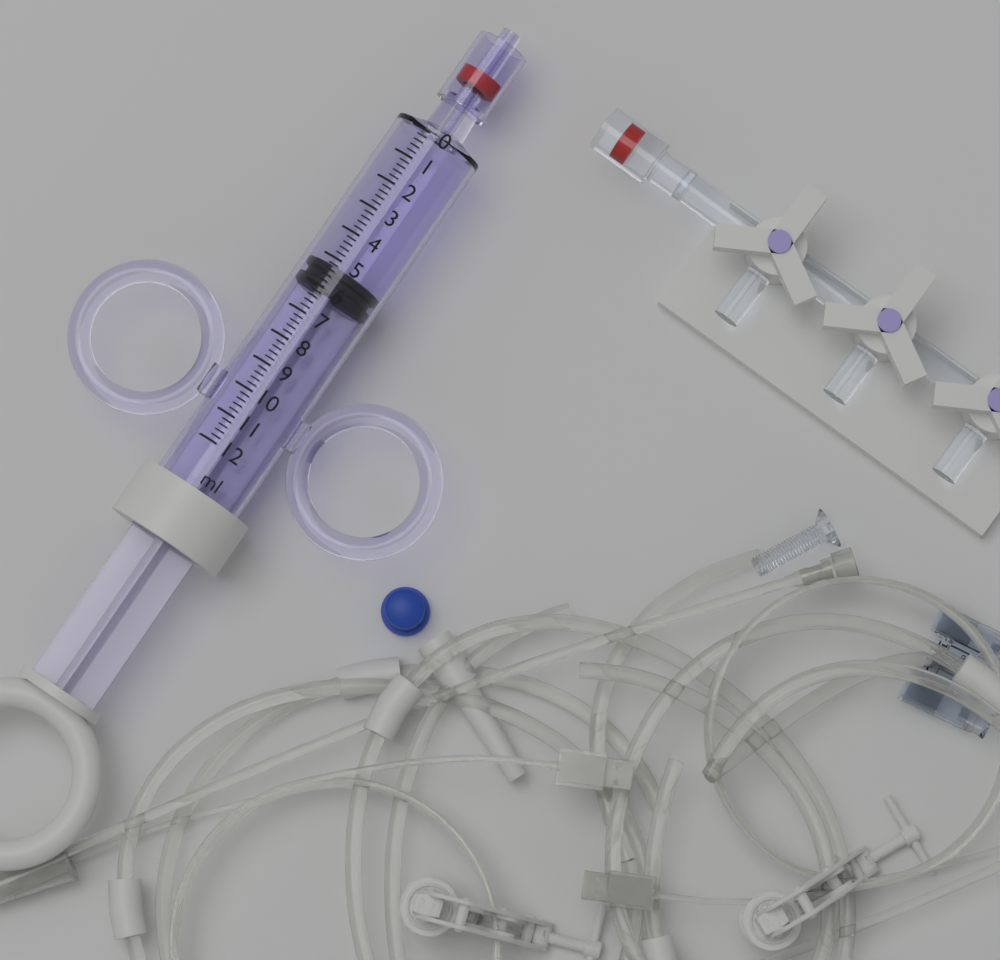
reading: 5.2 ml
